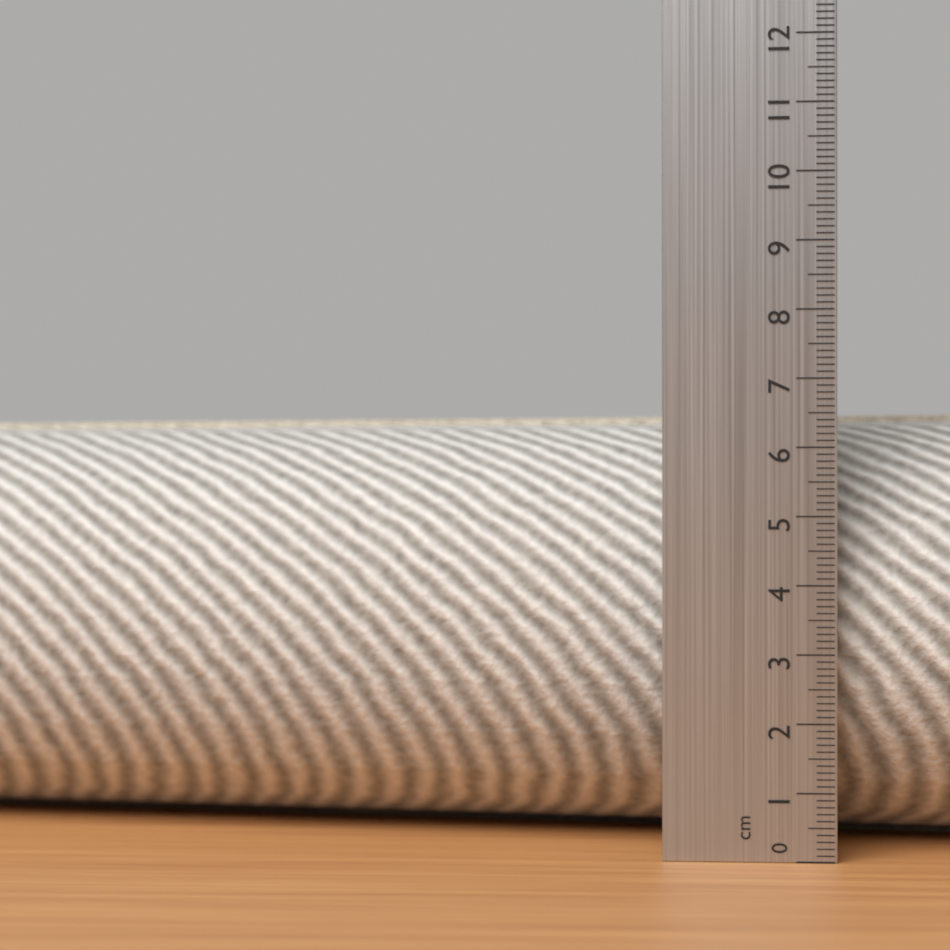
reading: 6.6 cm
